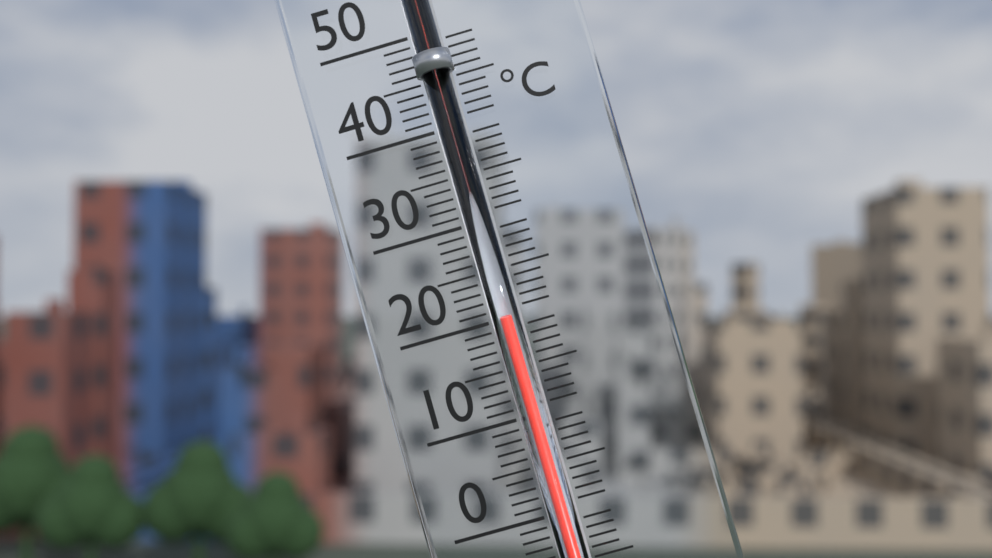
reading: 20 °C
